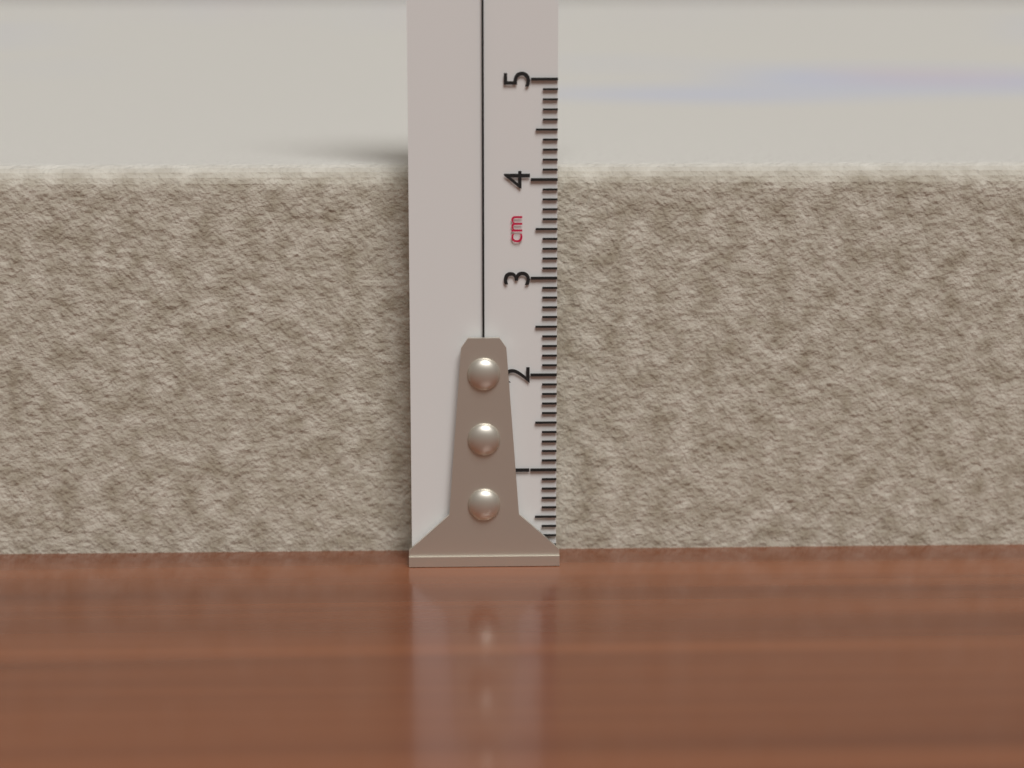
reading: 4.1 cm
